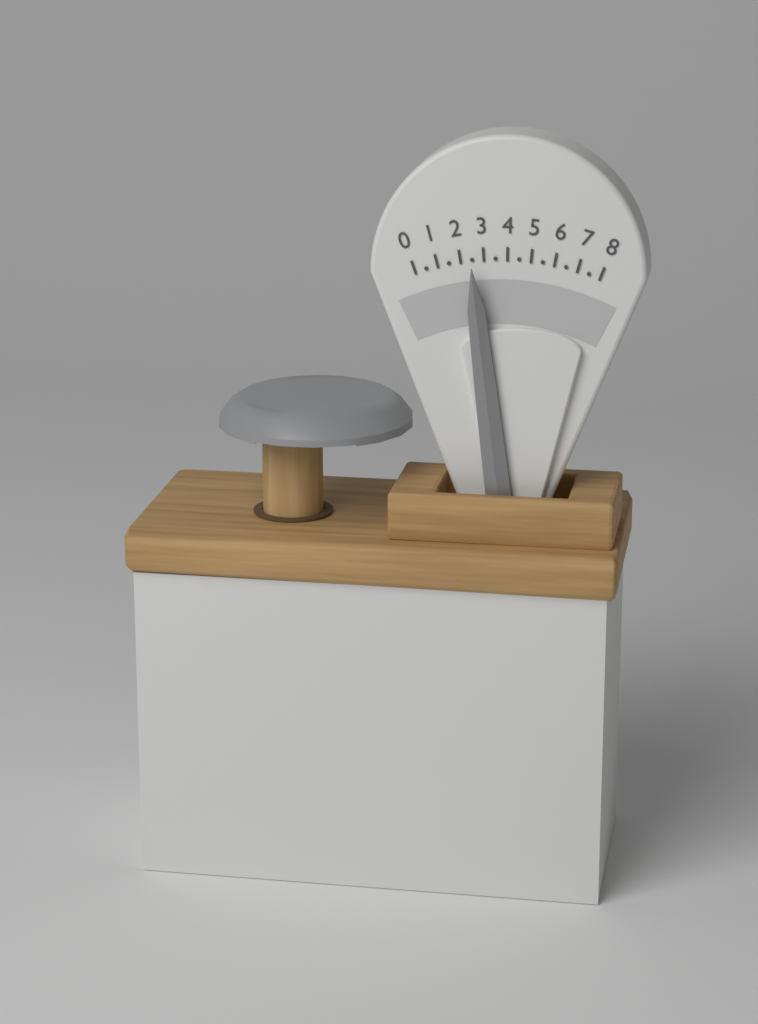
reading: 2.5 (no unit)
